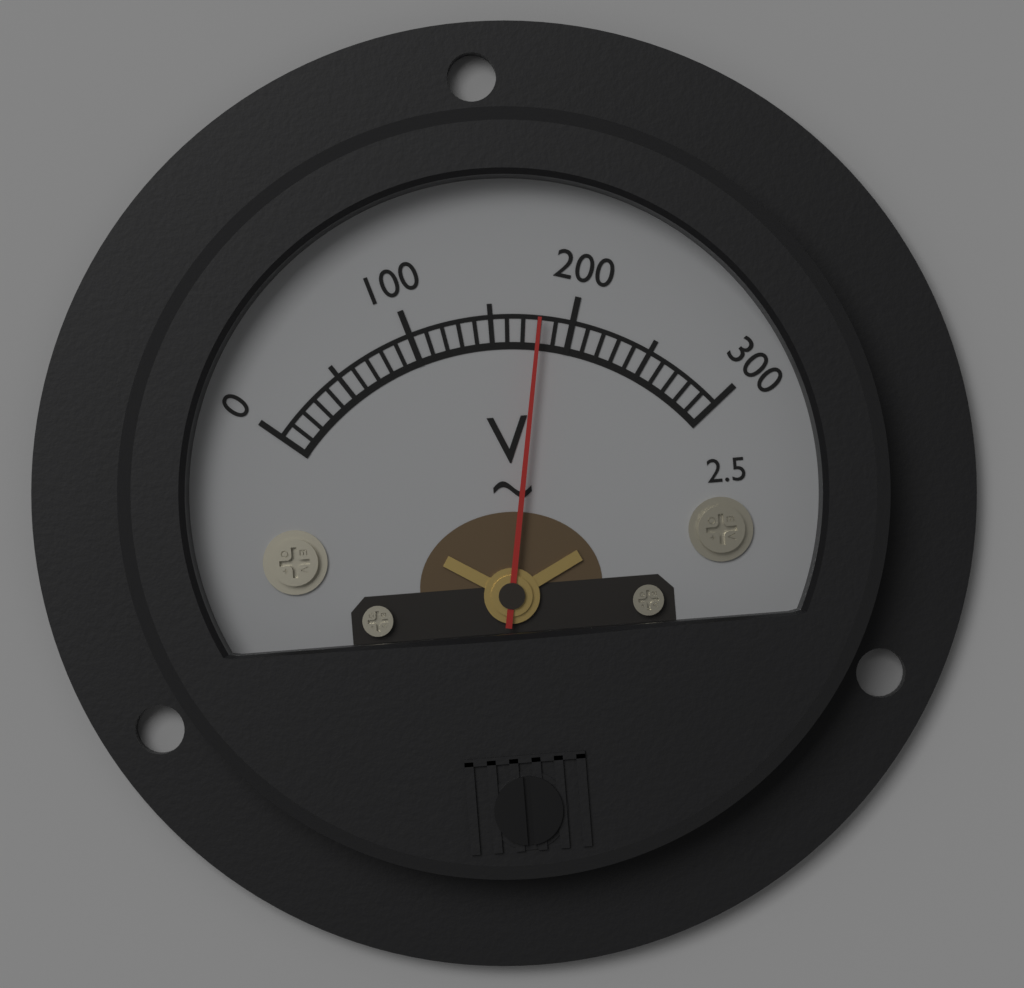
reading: 180 V
